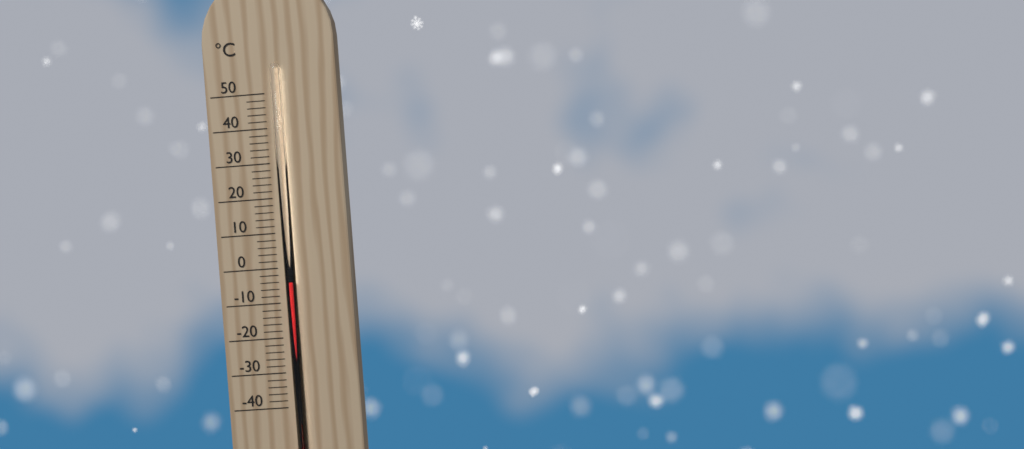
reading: -4 °C
